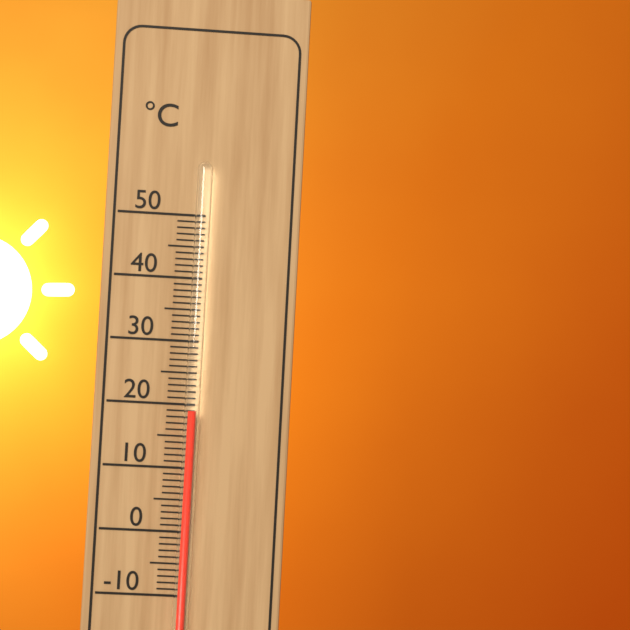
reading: 19 °C
